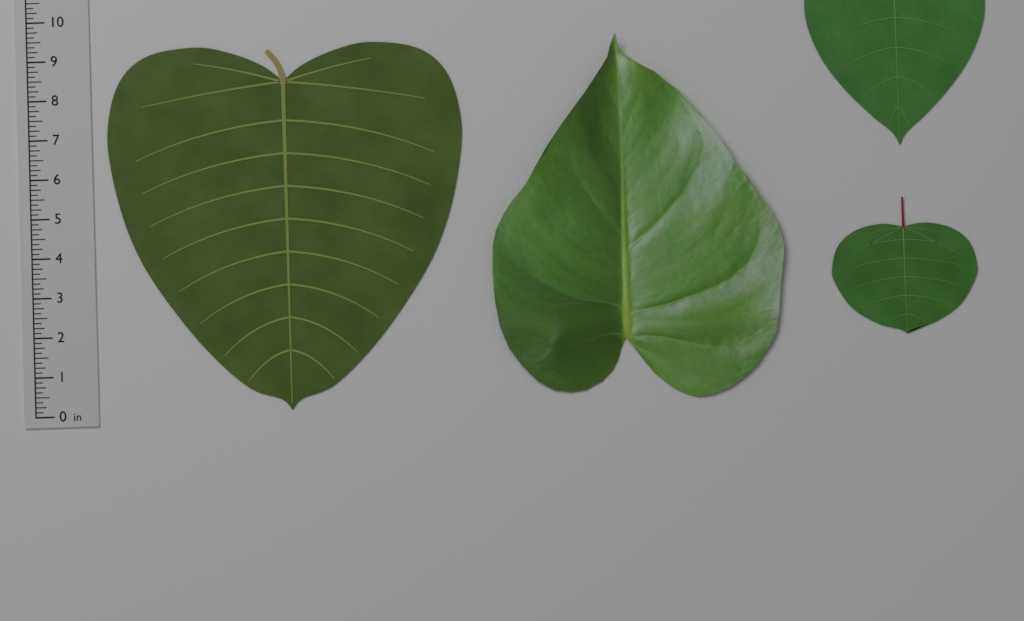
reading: 9.250 in
